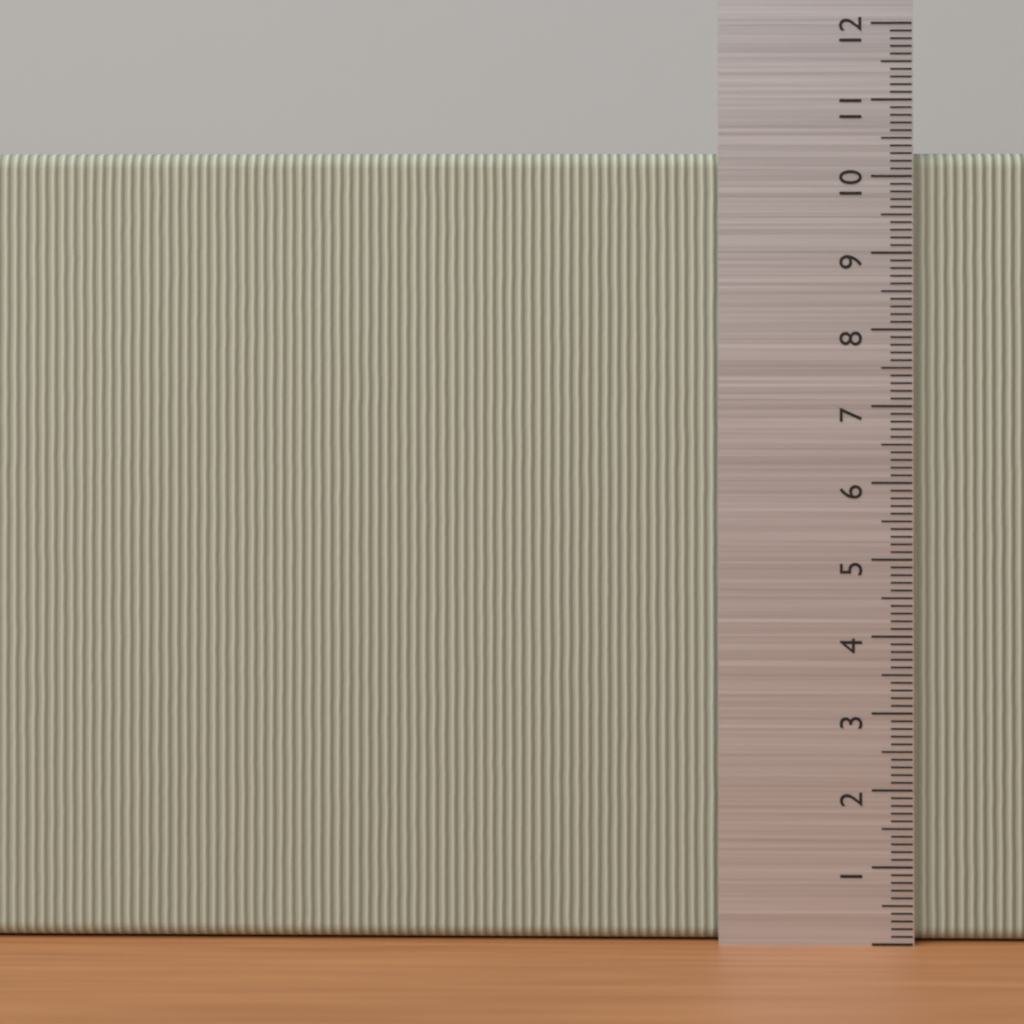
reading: 10.3 (no unit)
